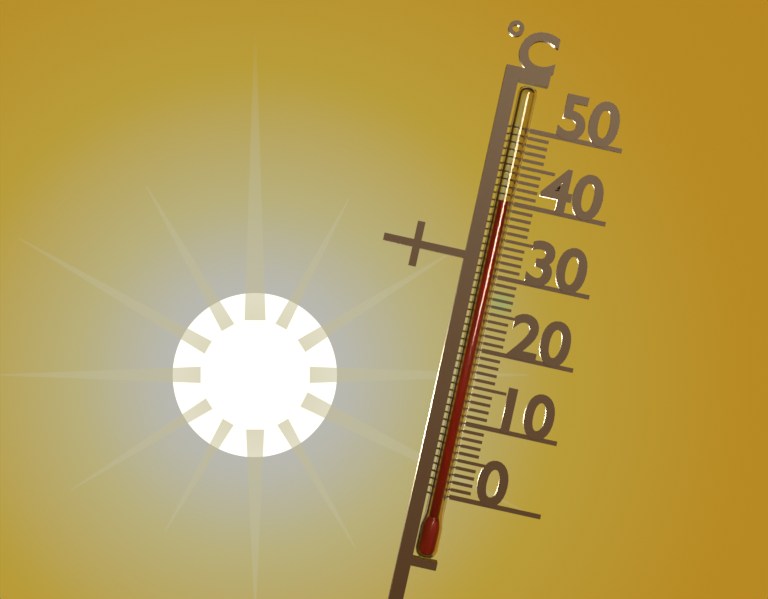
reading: 40 °C
